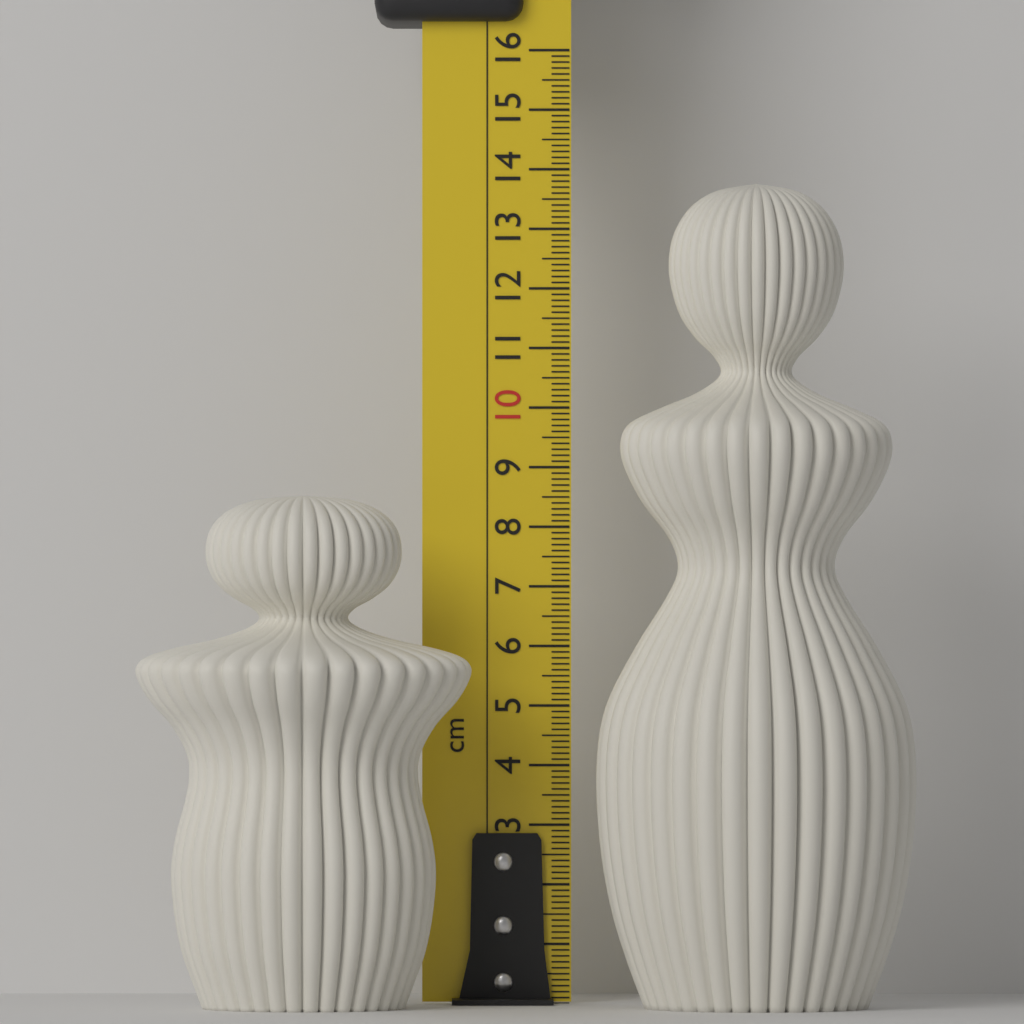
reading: 8.5 cm
